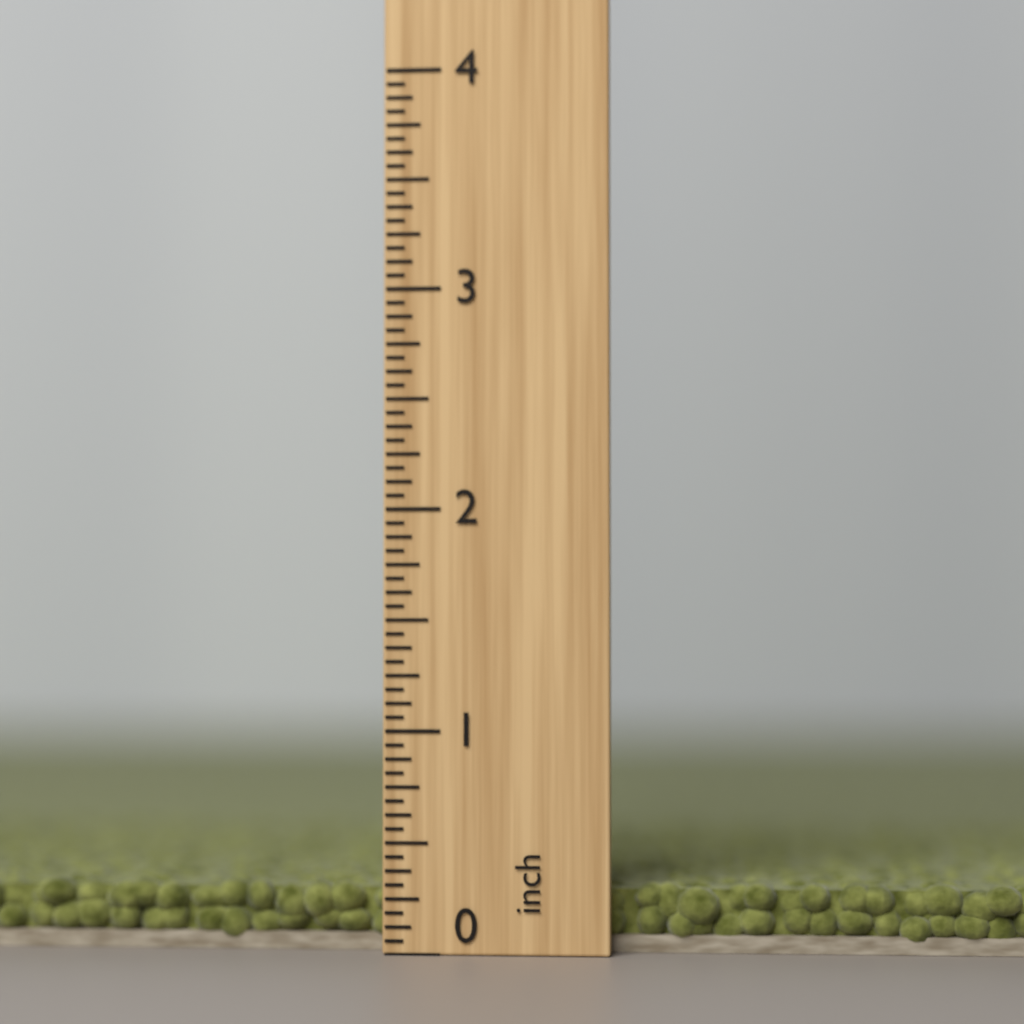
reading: 0.3125 inch
